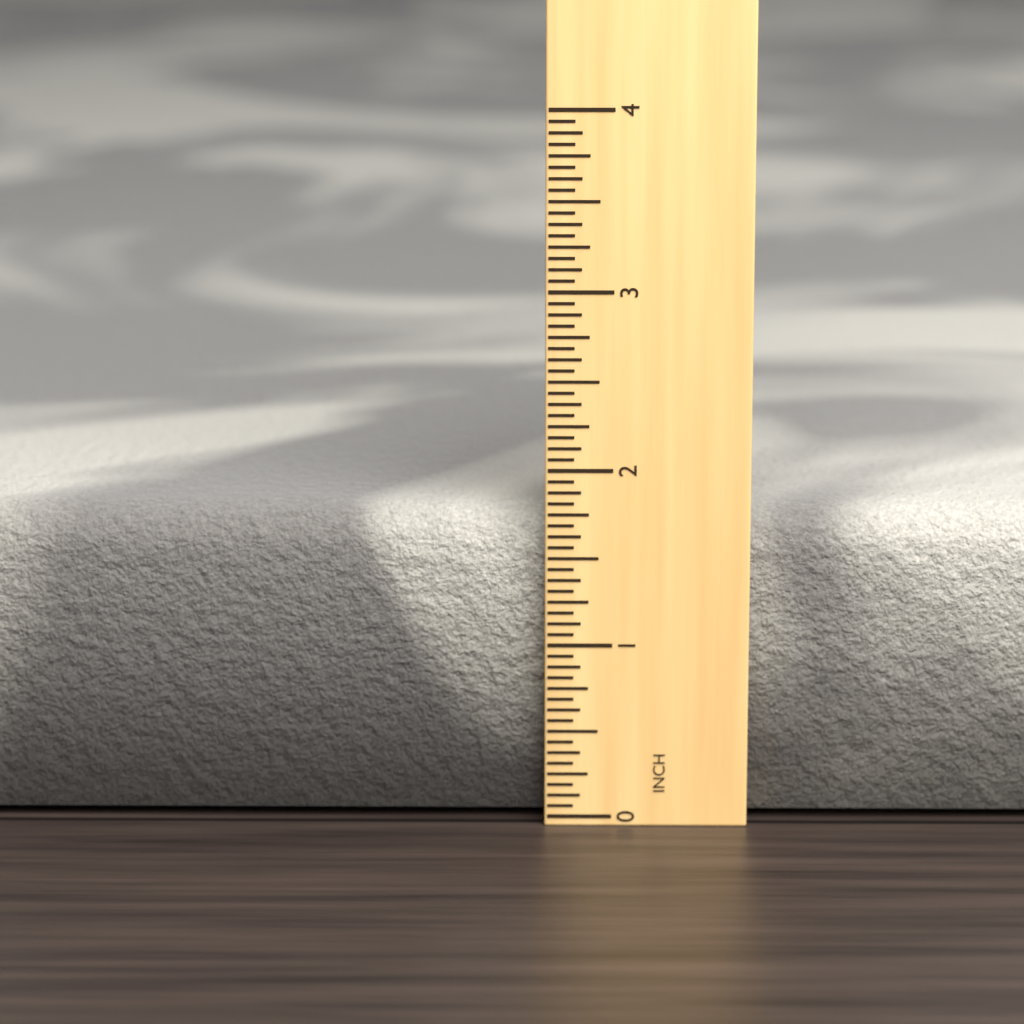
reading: 1.7500 in
